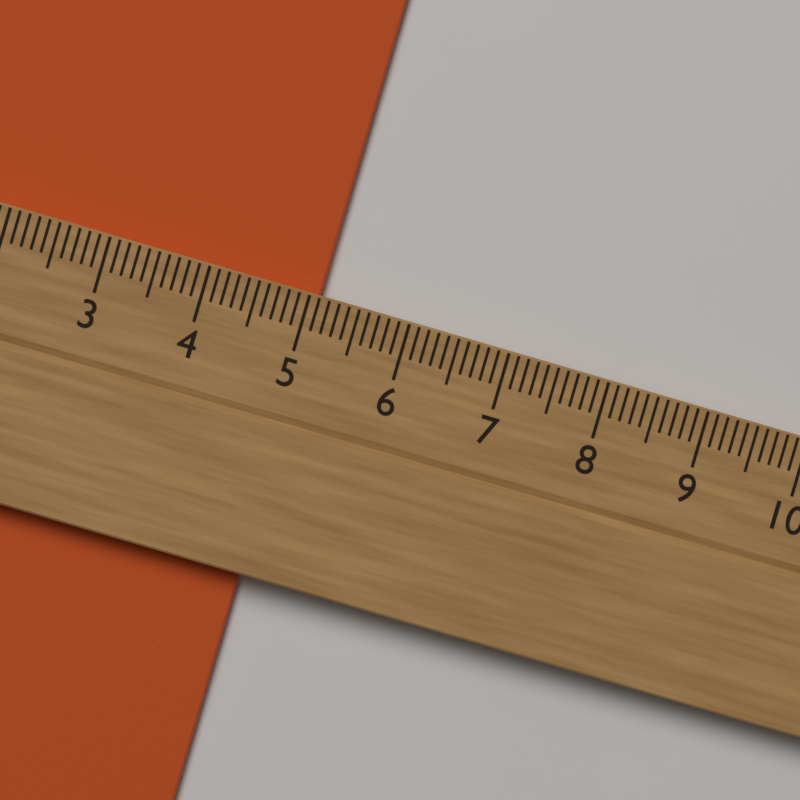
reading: 5.1 cm
